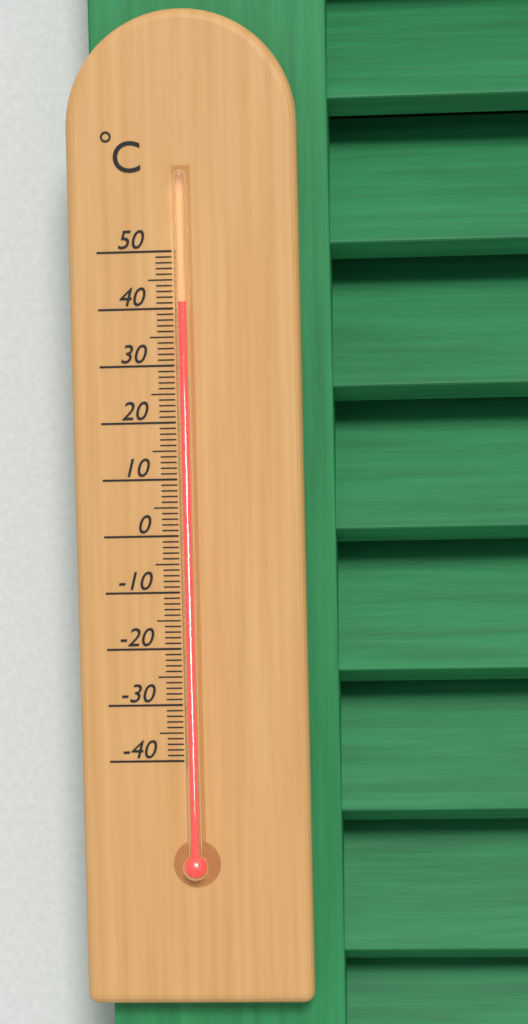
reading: 41 °C
